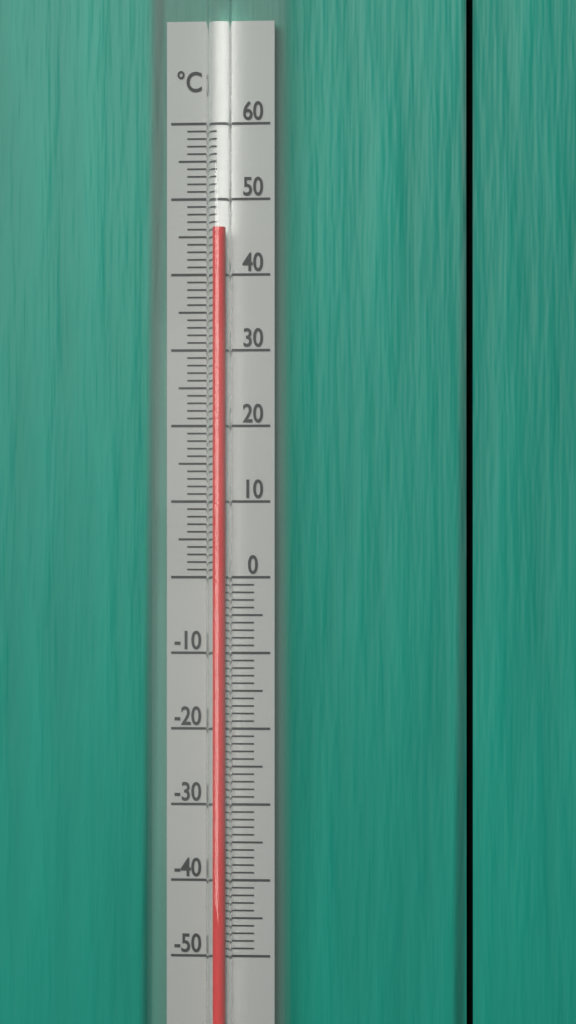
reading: 46 °C
